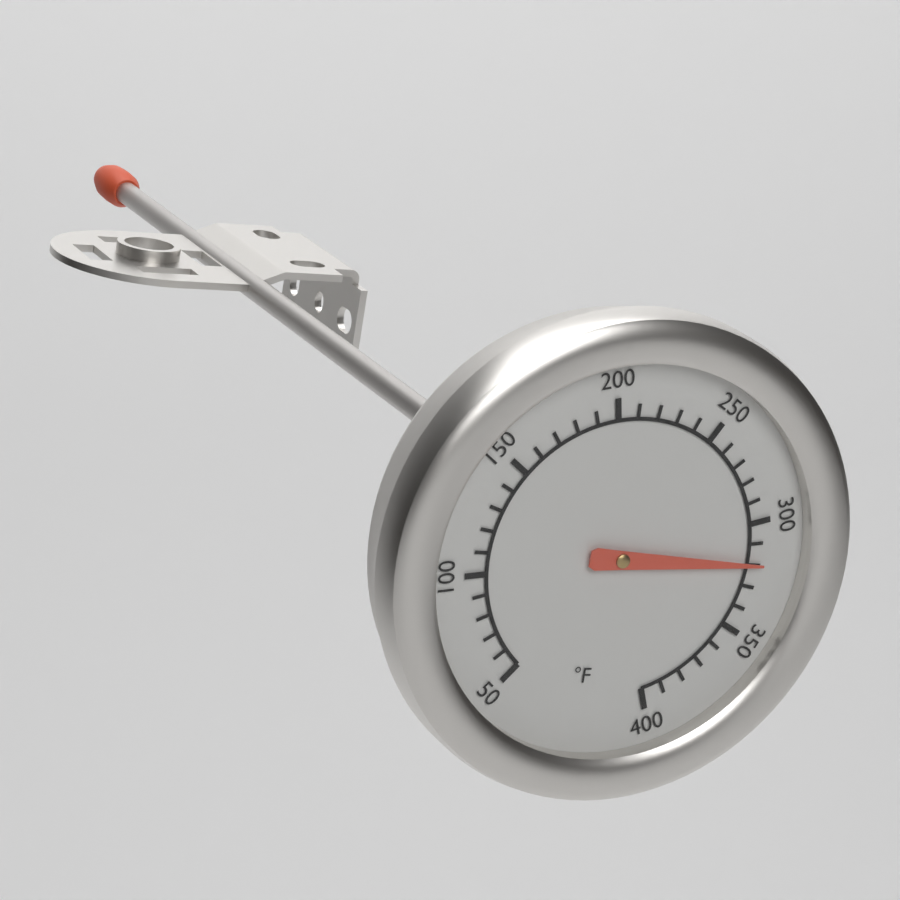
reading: 320 °F
